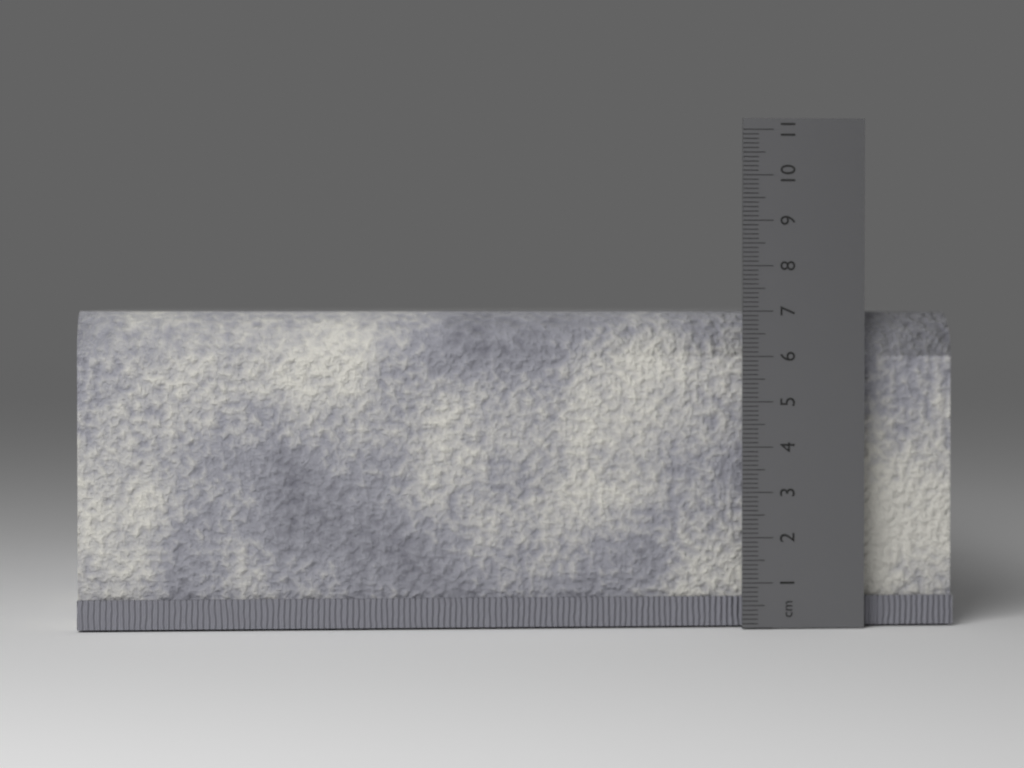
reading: 7.0 cm
